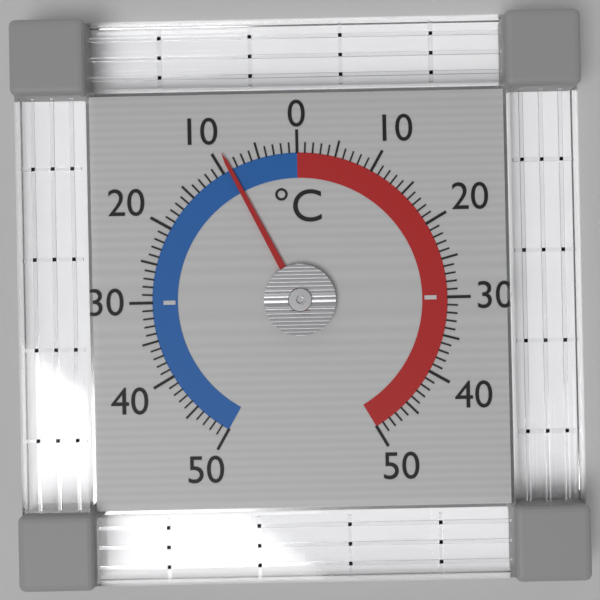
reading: -9 °C
